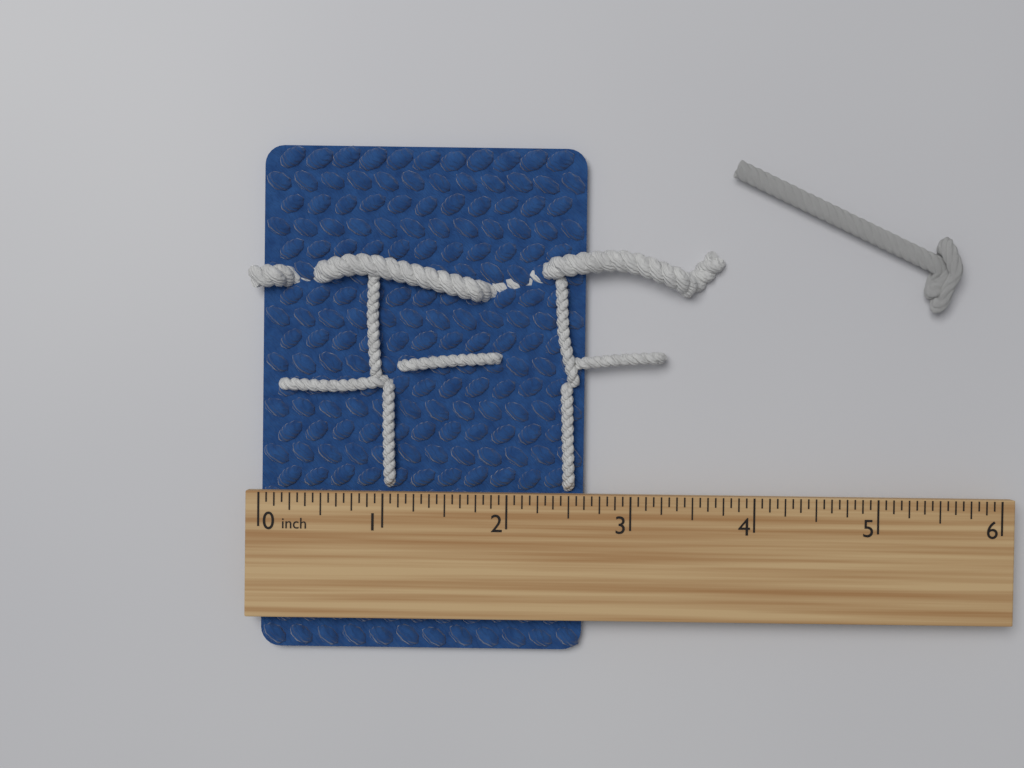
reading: 2.6250 inch
